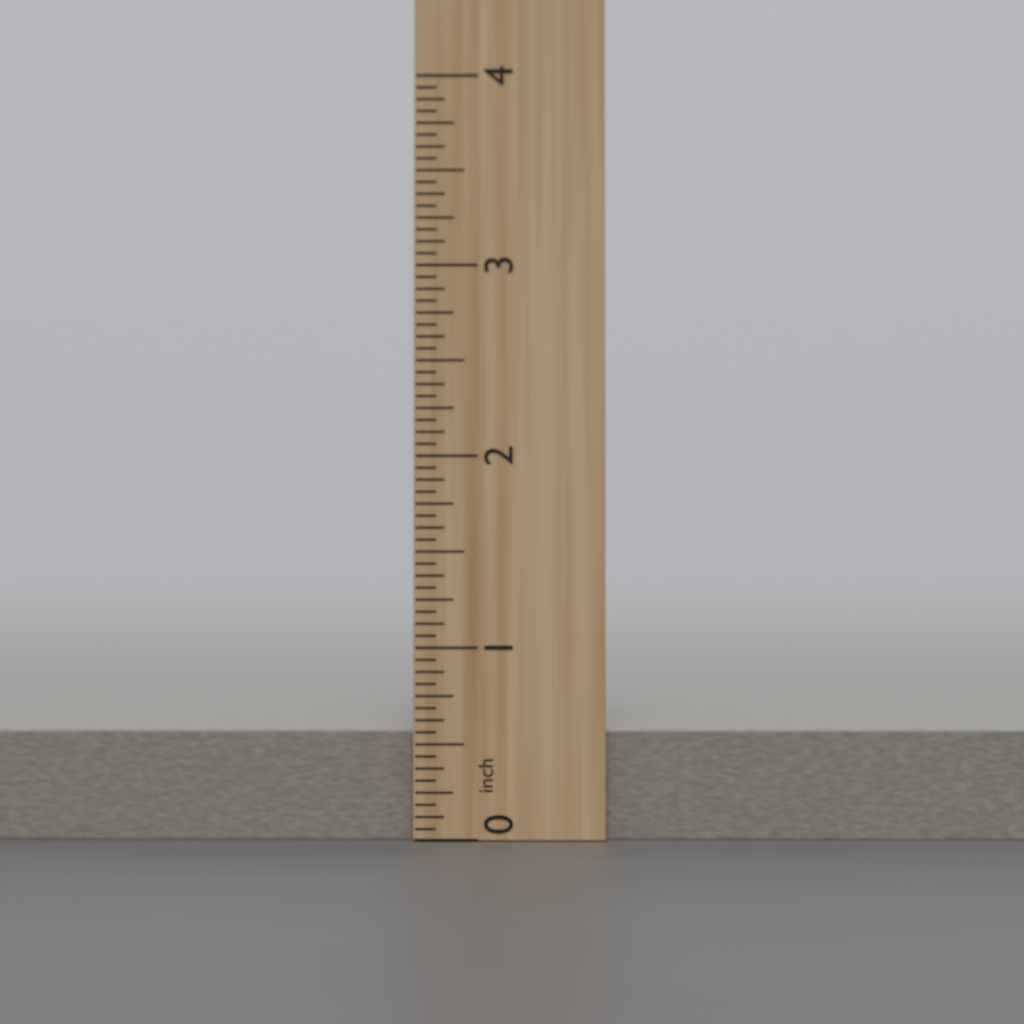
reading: 0.5625 inch
